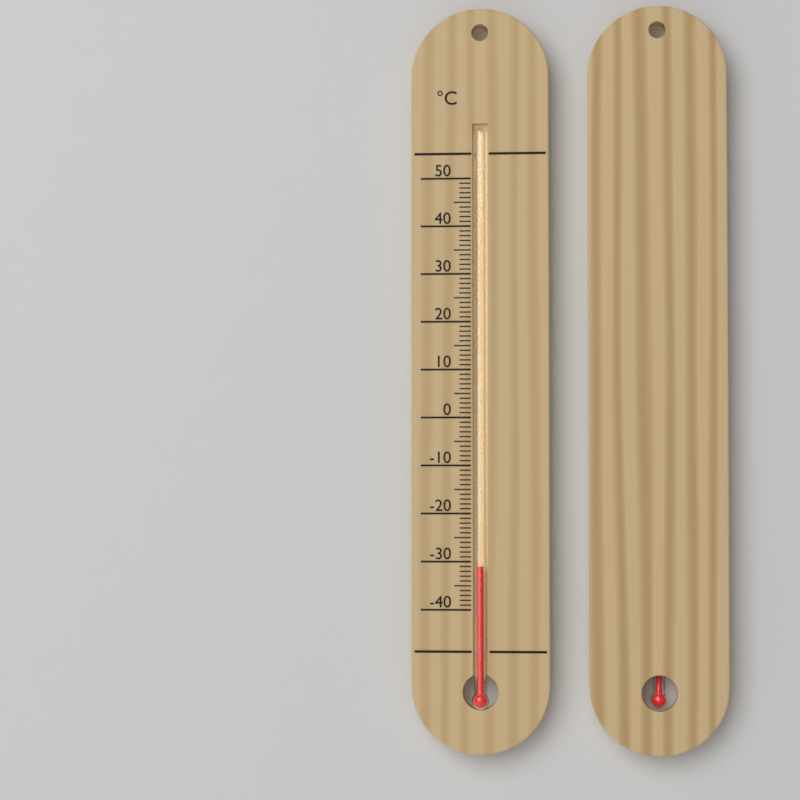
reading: -31 °C
